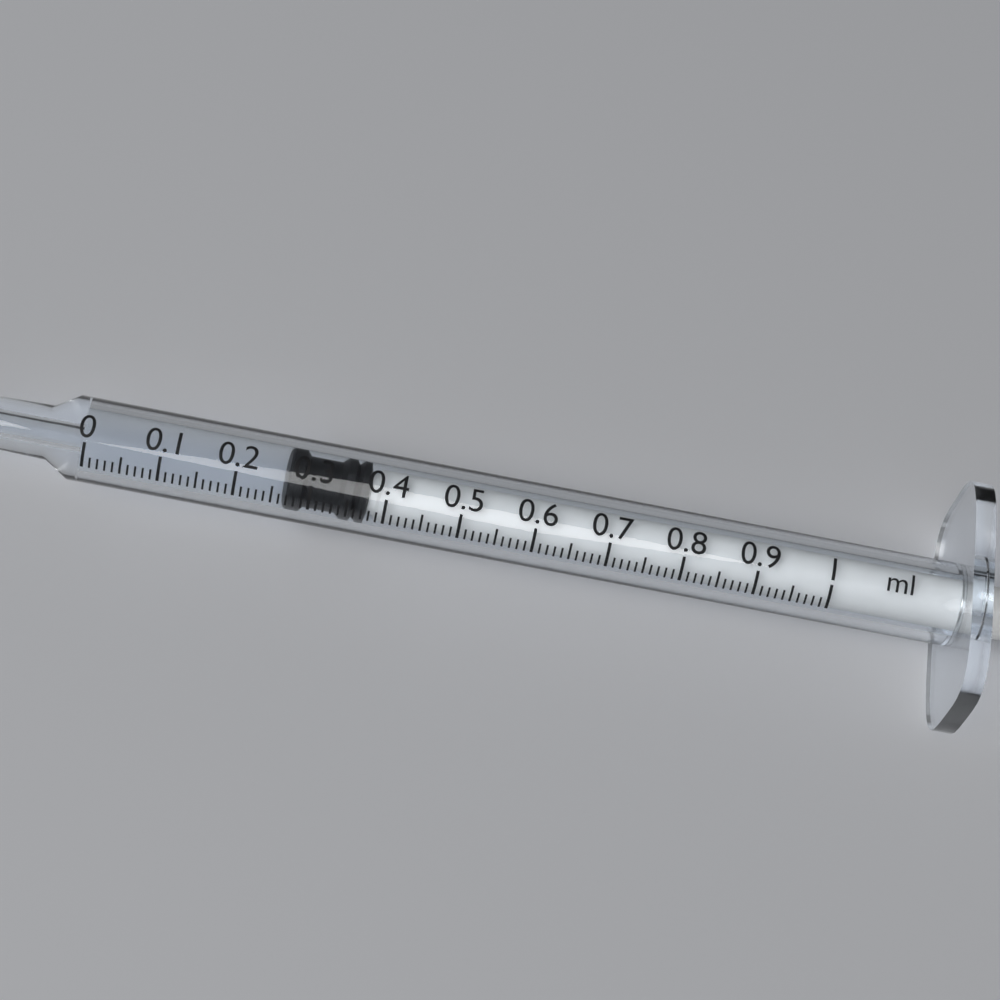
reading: 0.27 ml
